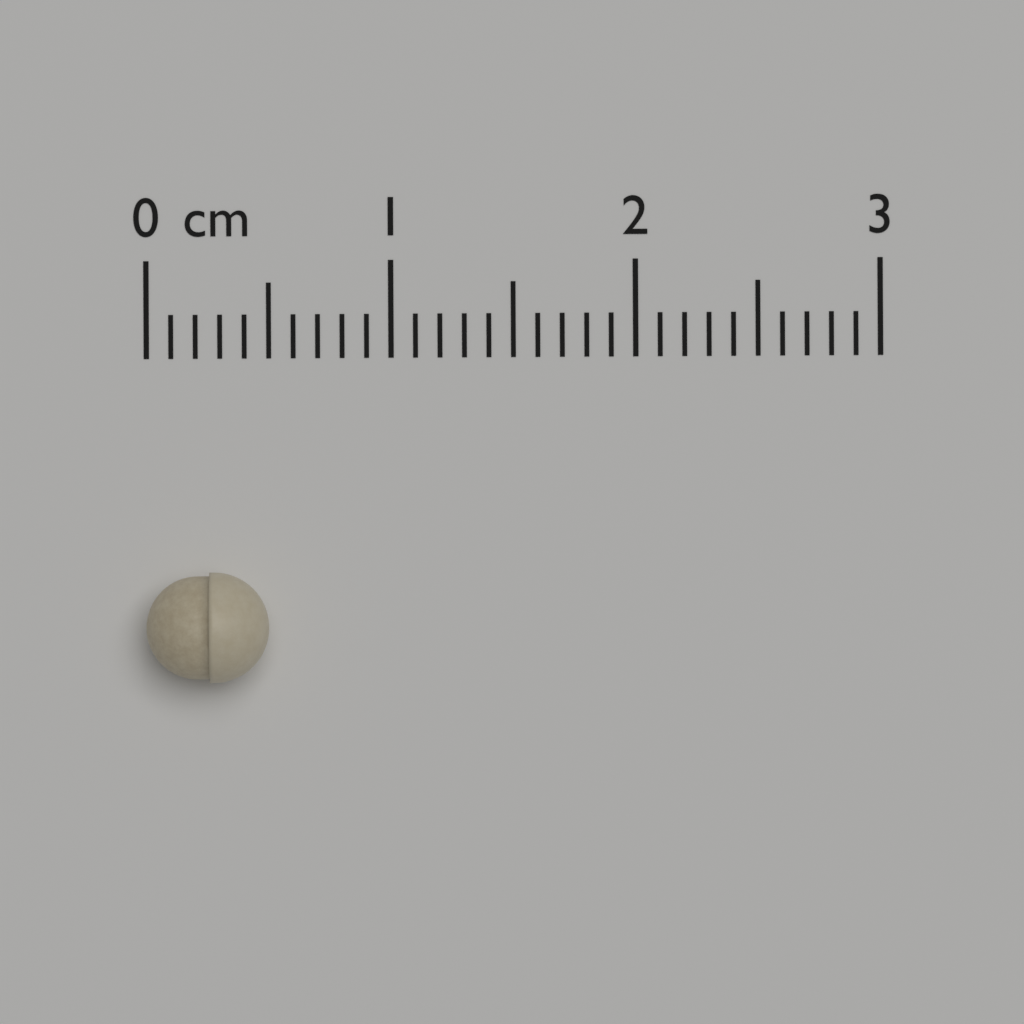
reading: 0.5 cm
